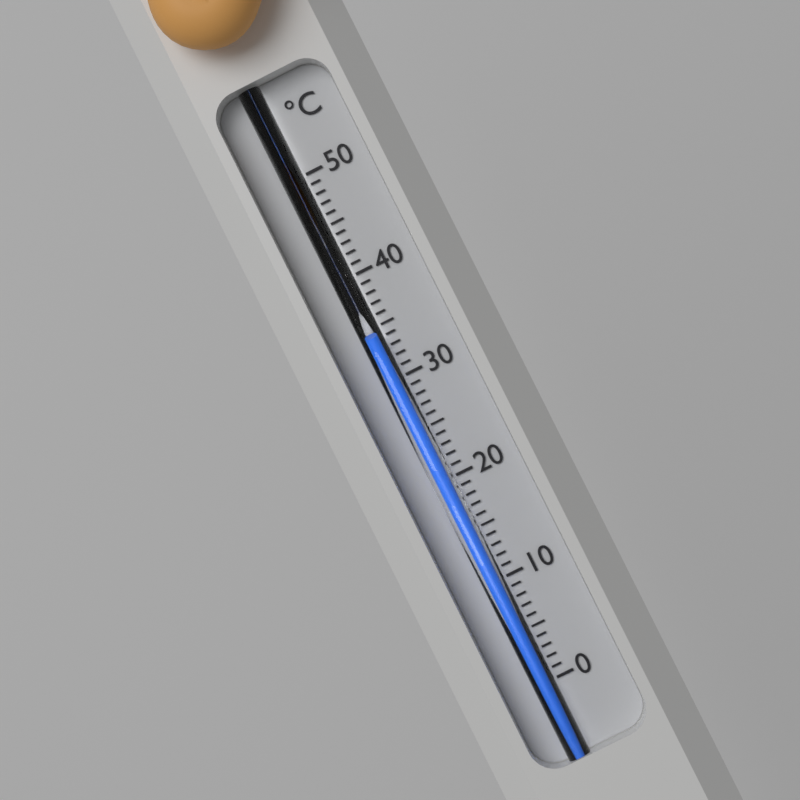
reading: 34 °C
